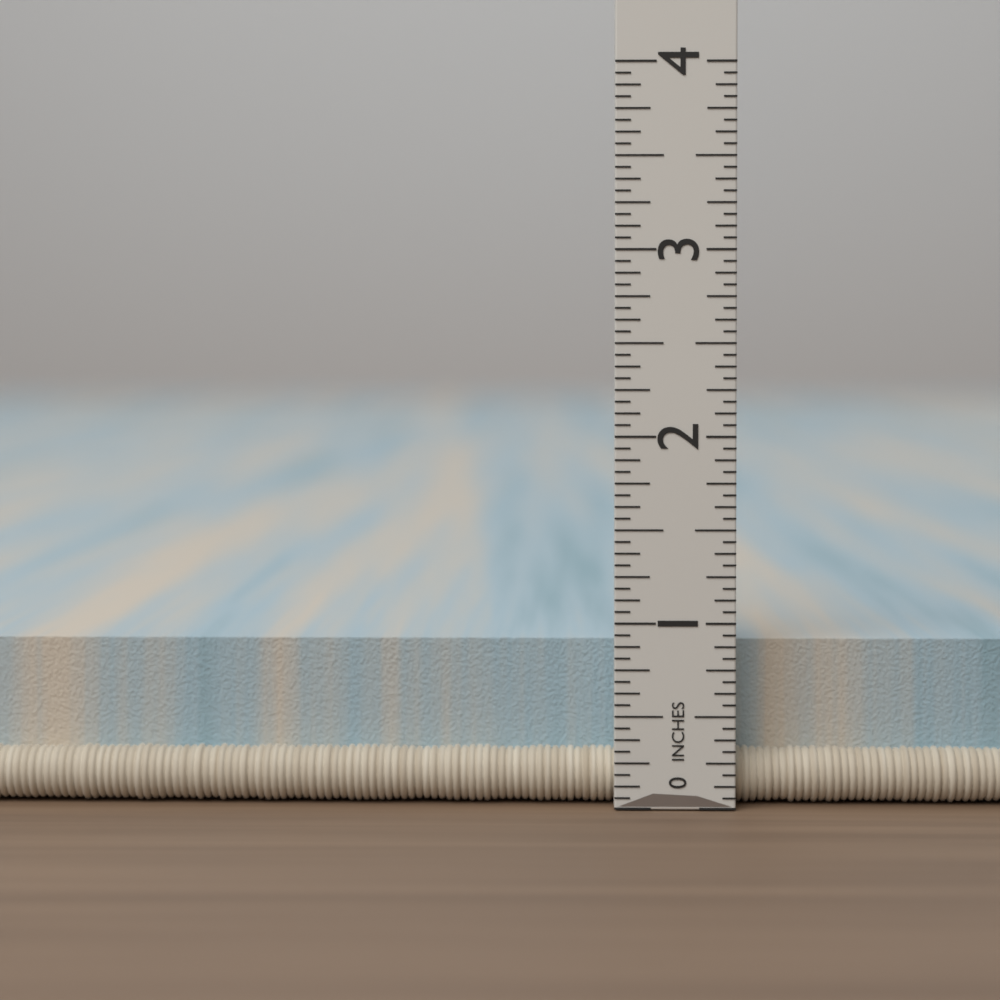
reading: 0.8750 in
